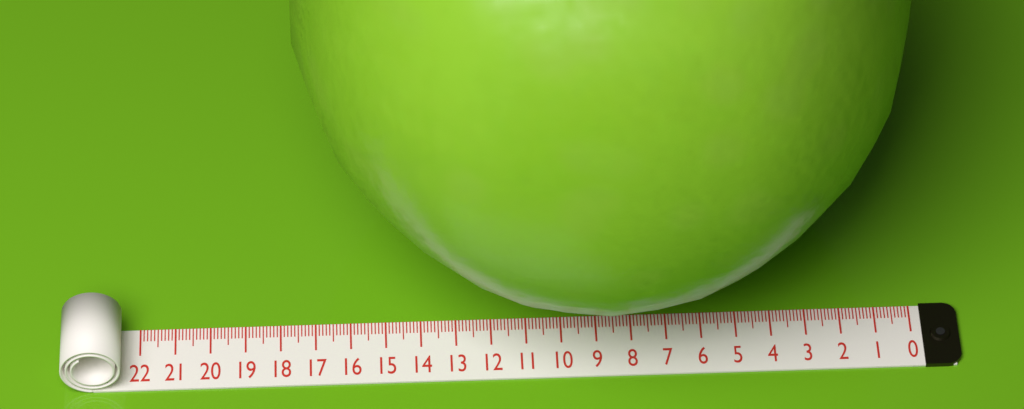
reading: 17.4 (no unit)
